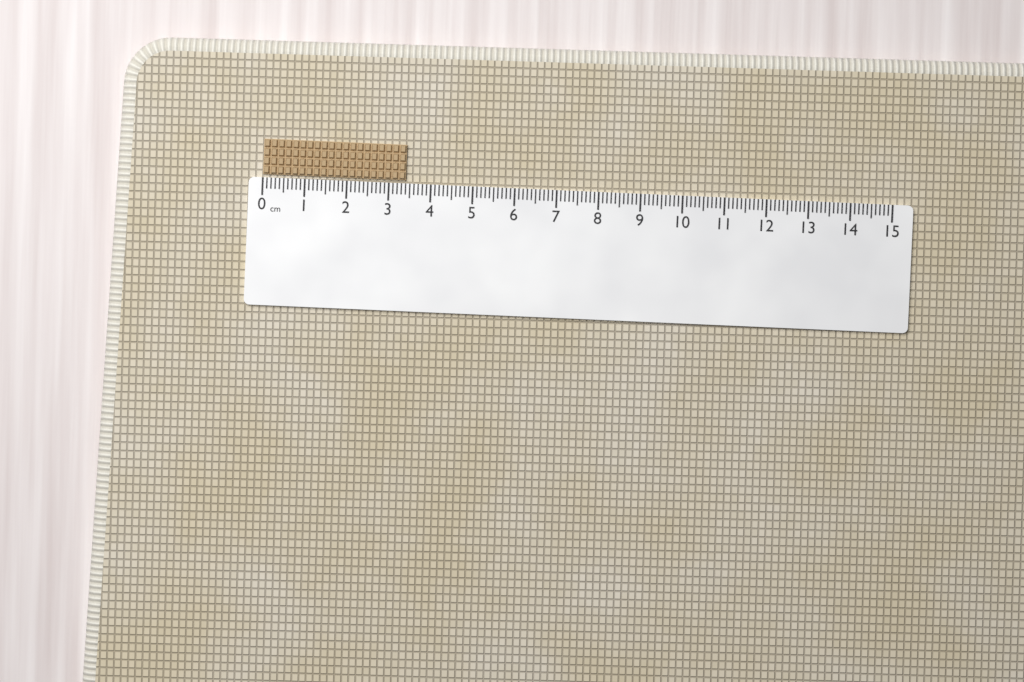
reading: 3.4 cm
